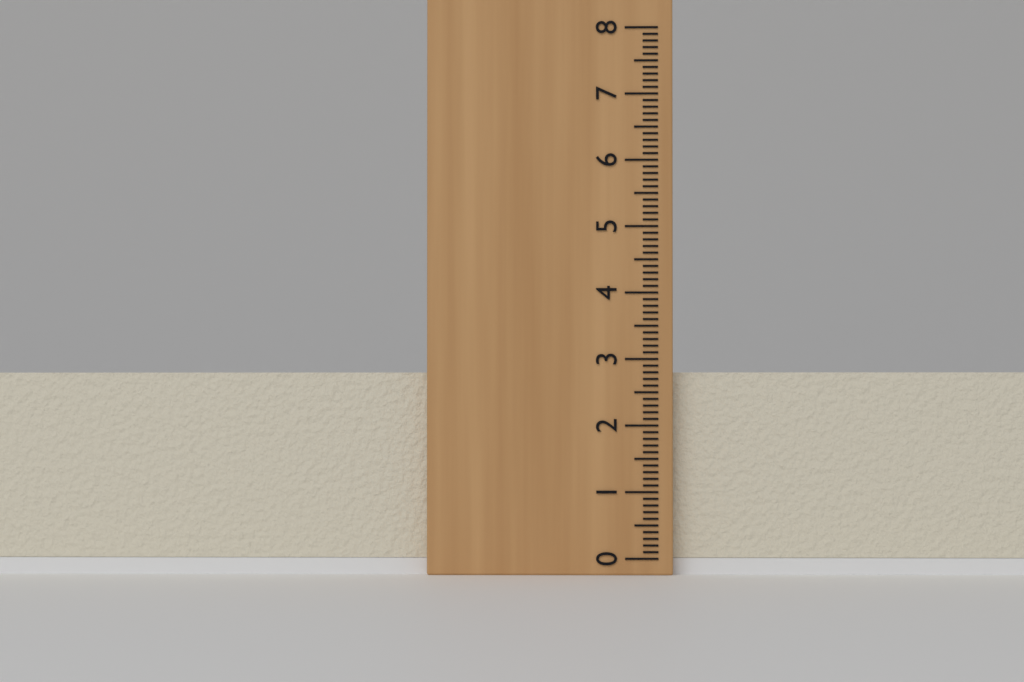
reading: 2.8 (no unit)
